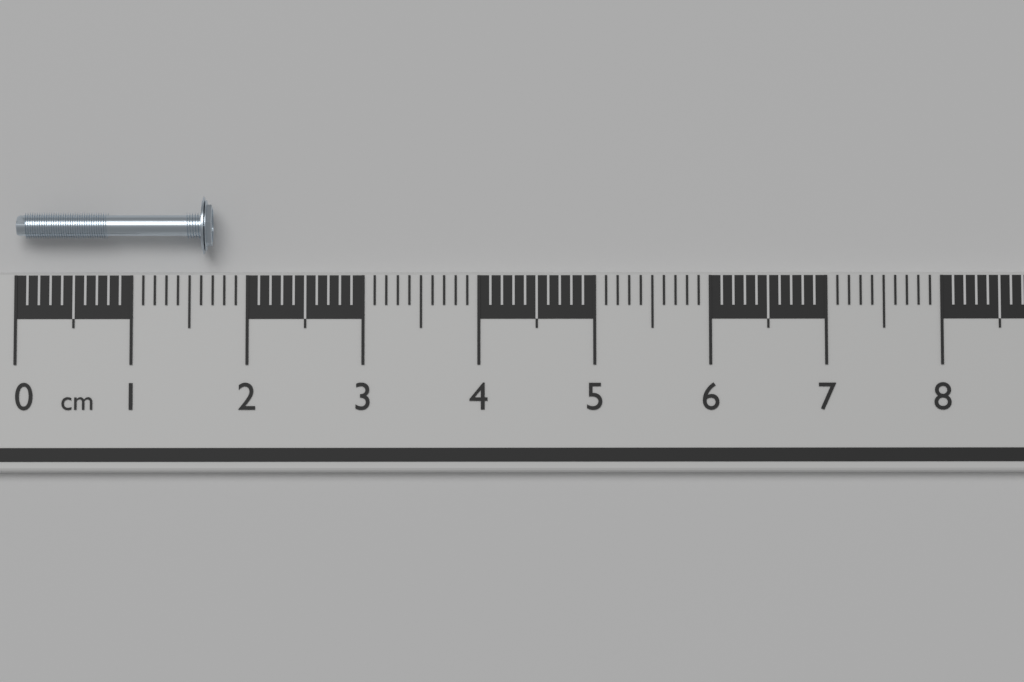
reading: 1.7 cm
